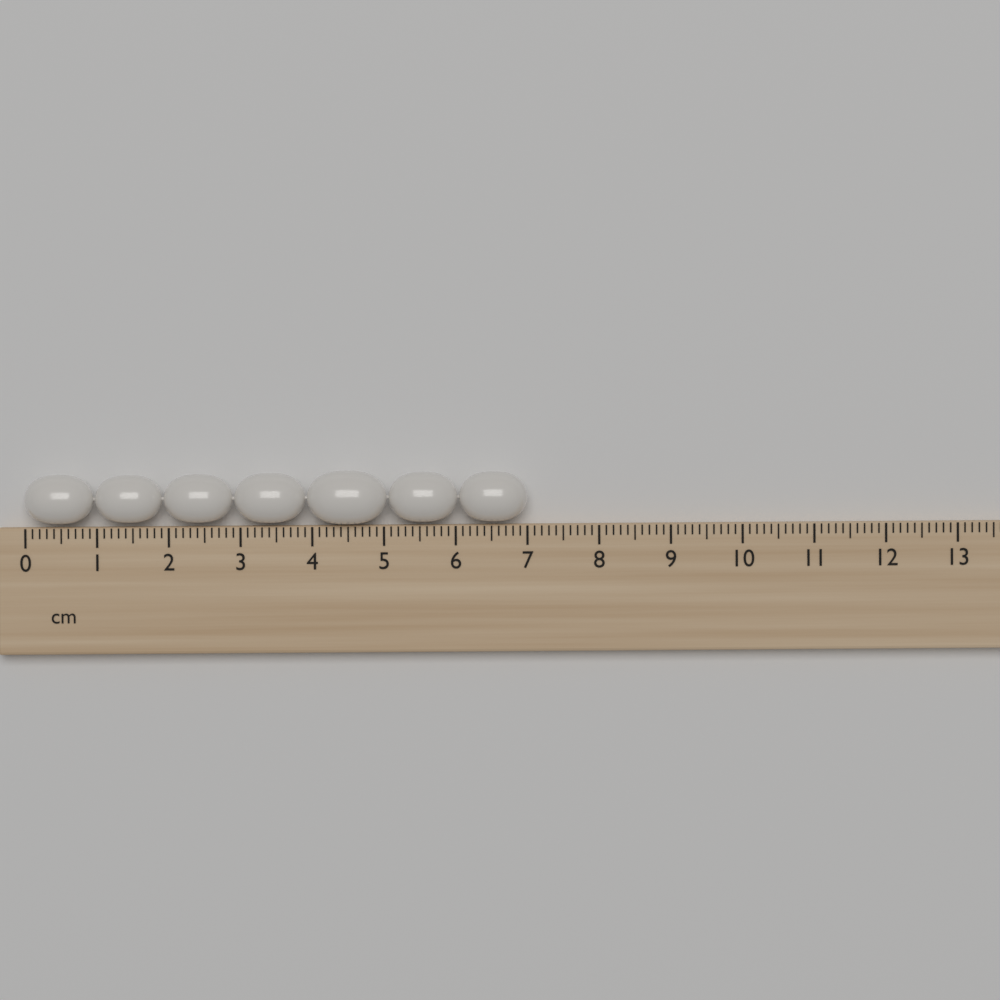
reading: 7.0 cm
